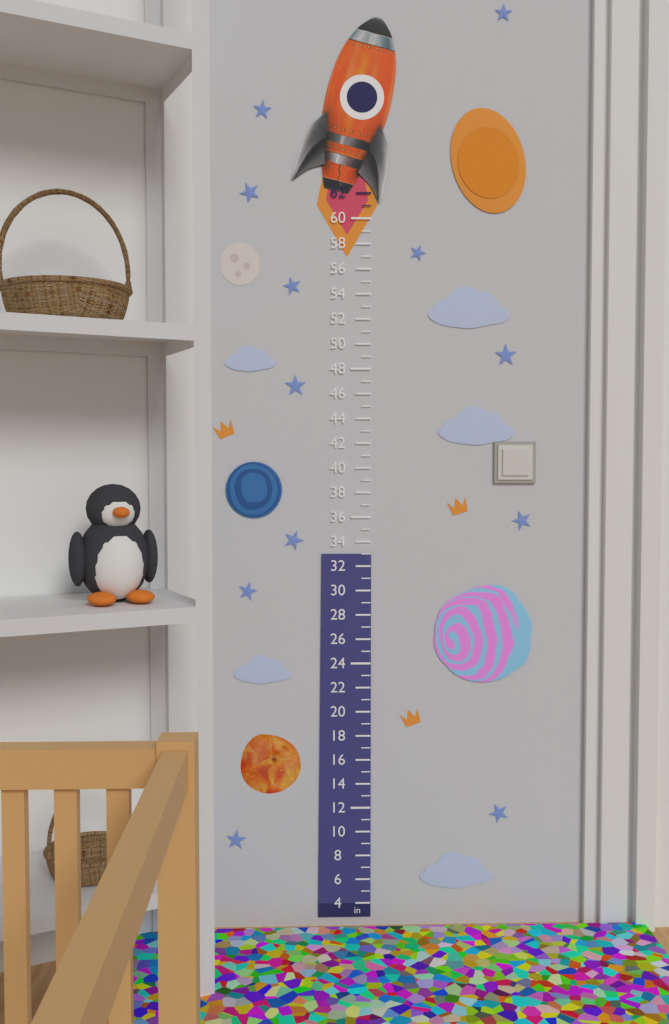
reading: 33 in
